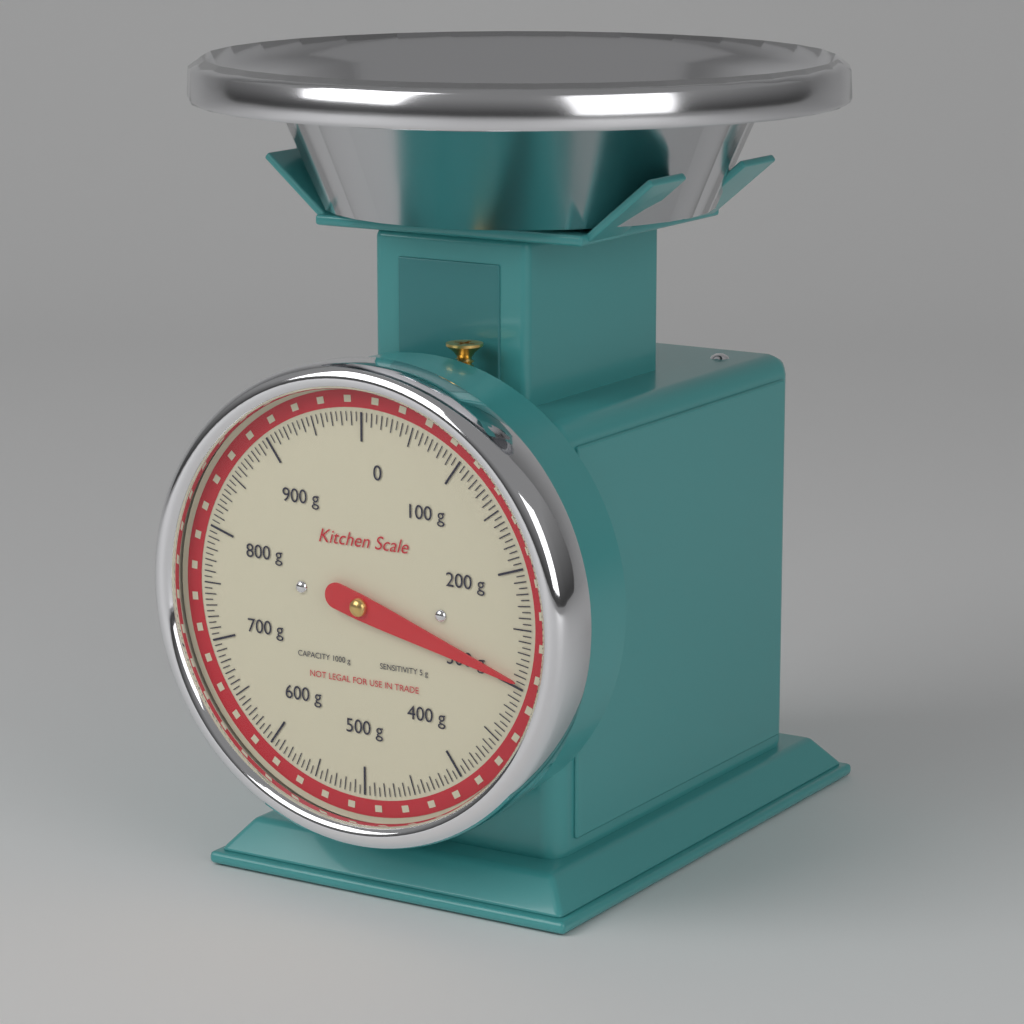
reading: 295 g
